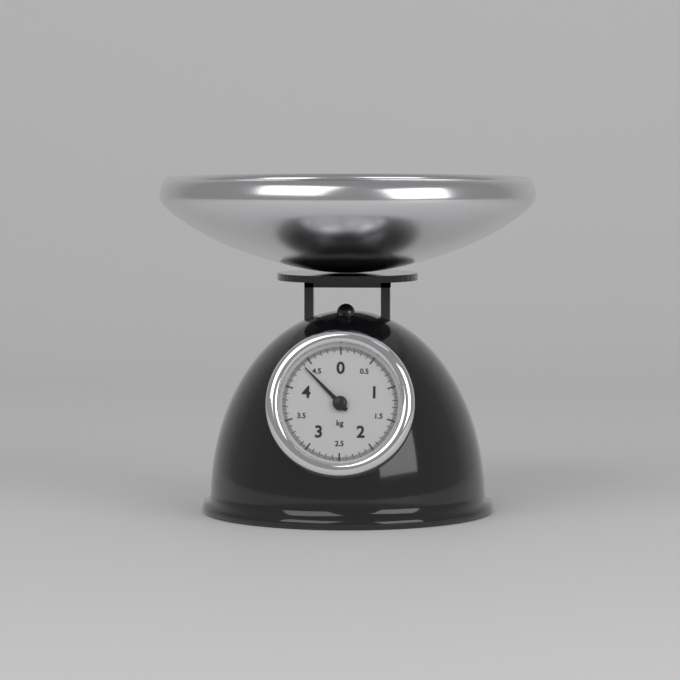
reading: 4.38 kg
